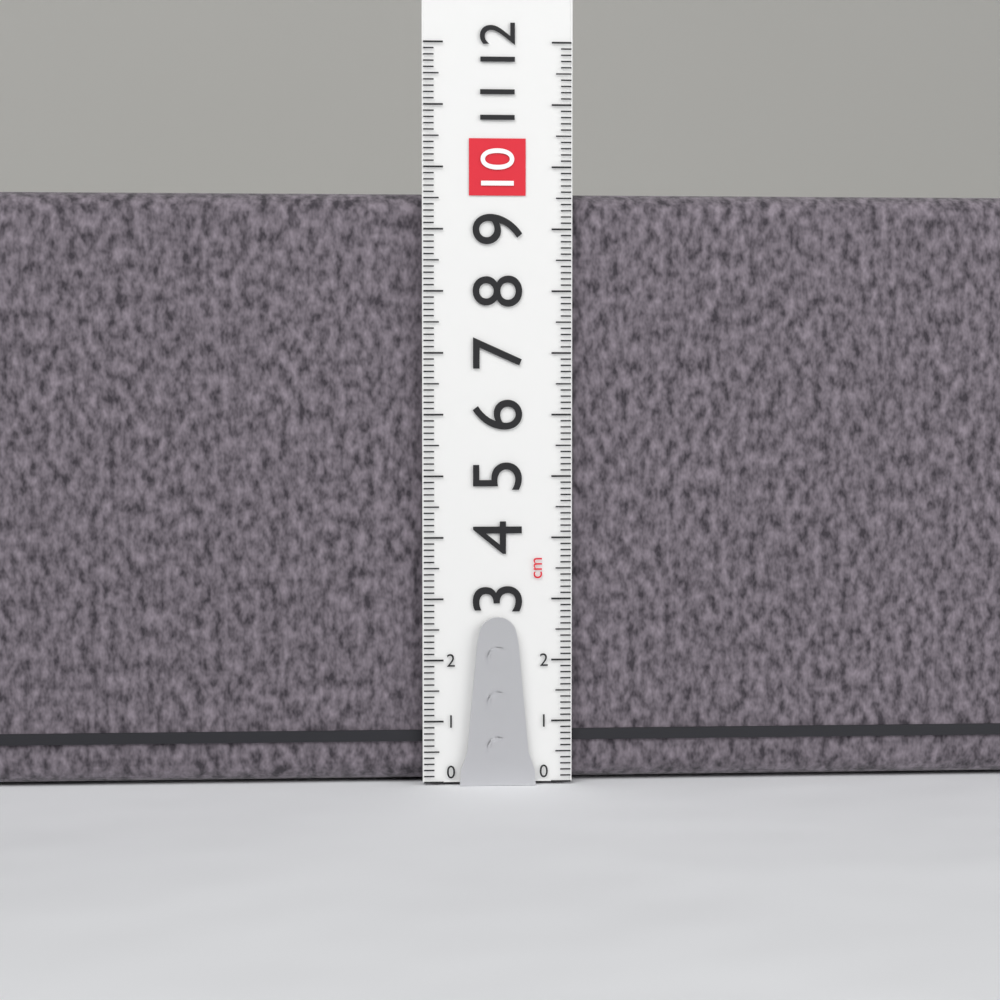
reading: 9.6 cm
